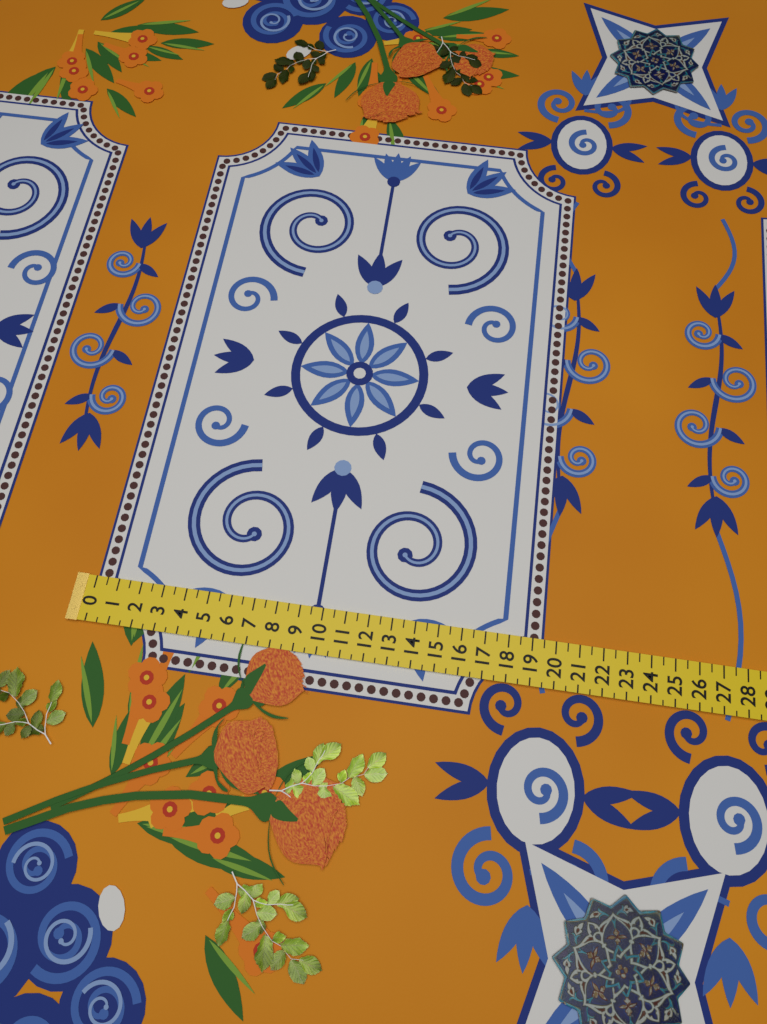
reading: 19.5 (no unit)
